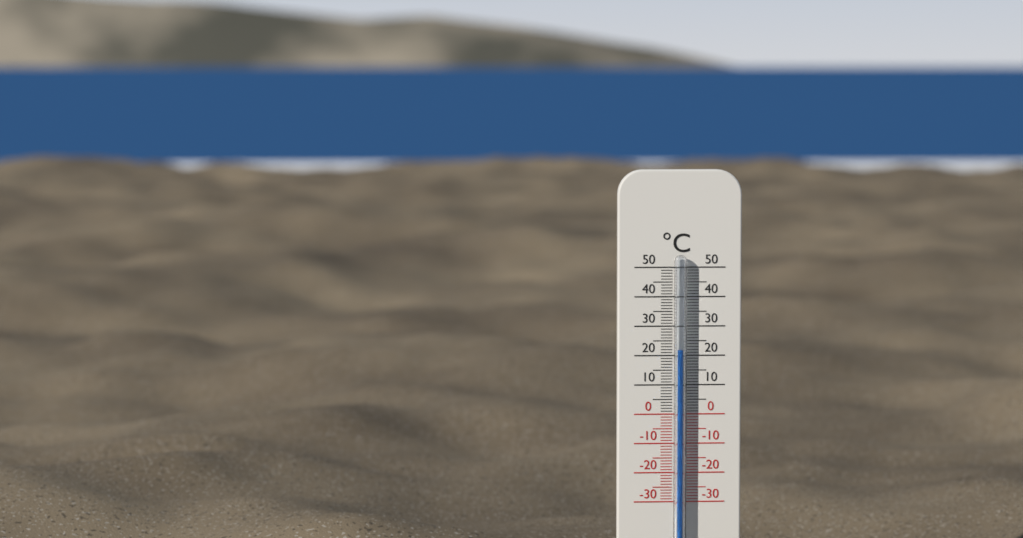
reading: 22 °C
